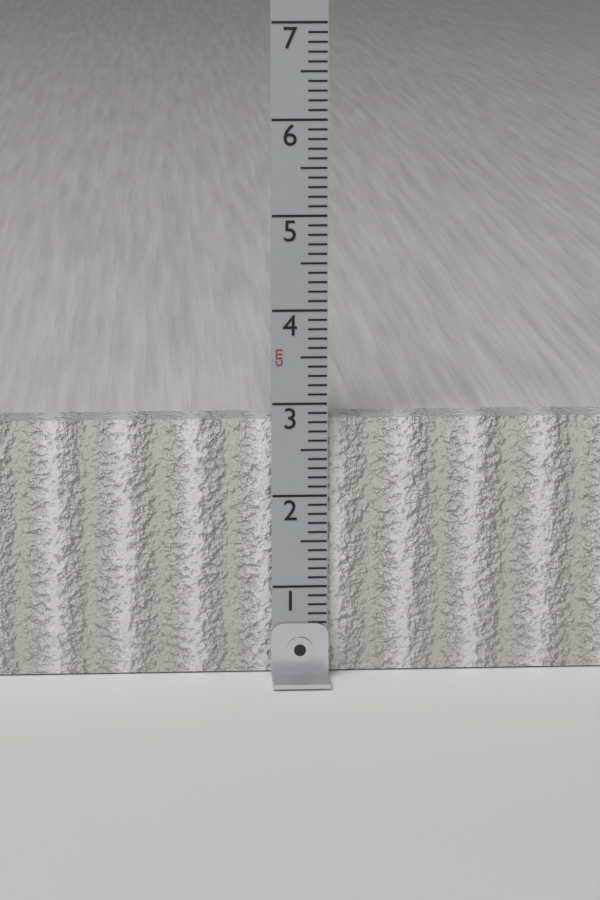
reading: 2.8 cm
